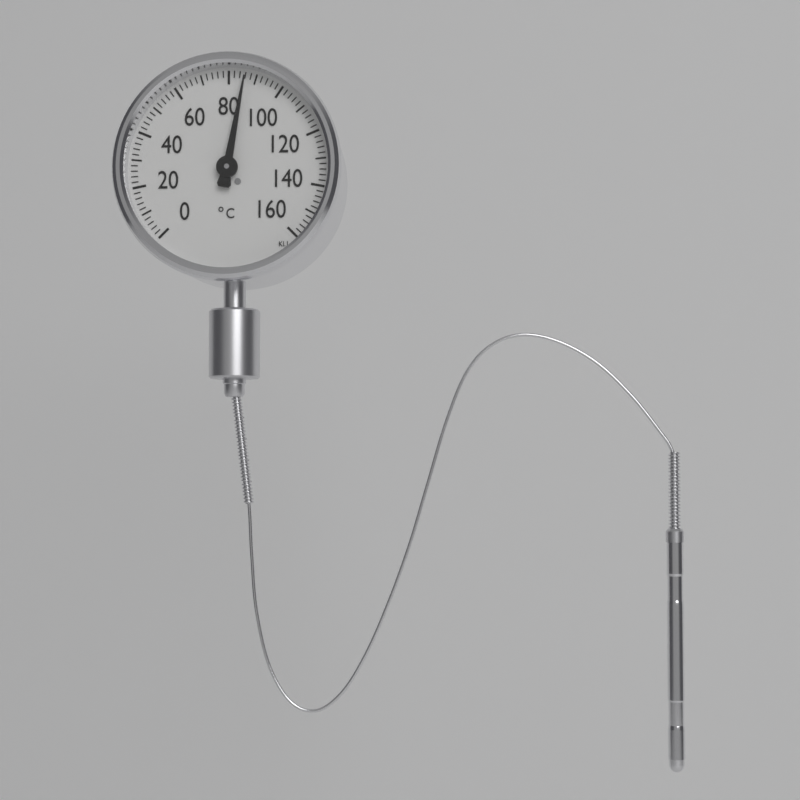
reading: 86 °C
